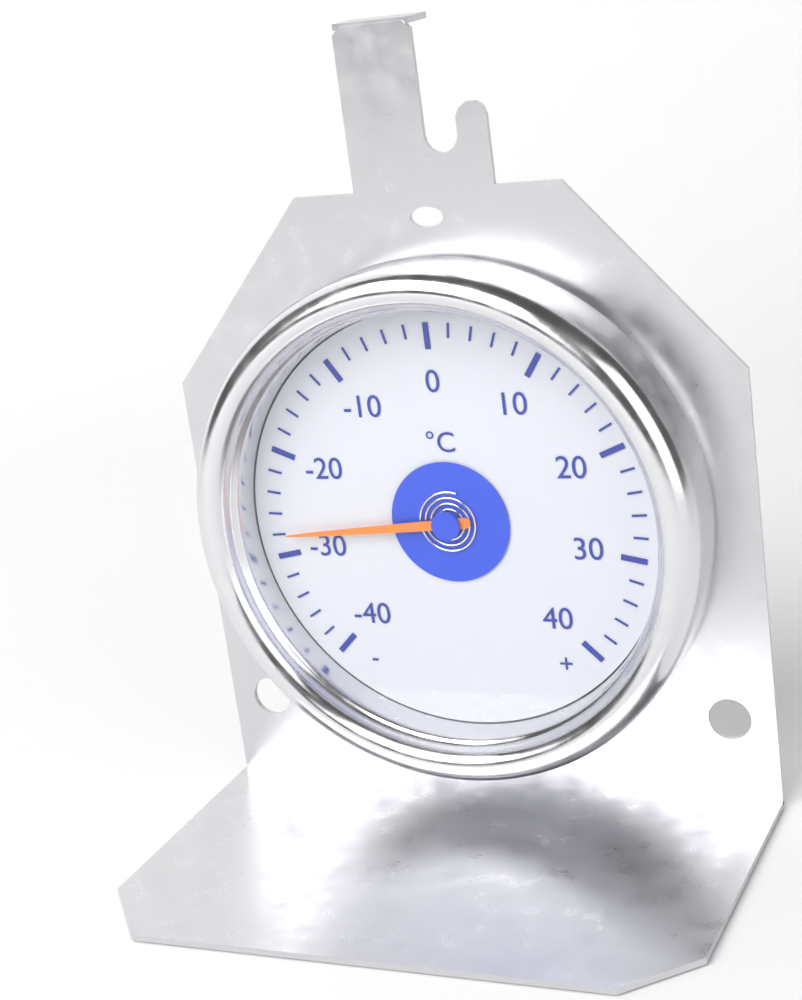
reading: -28 °C
